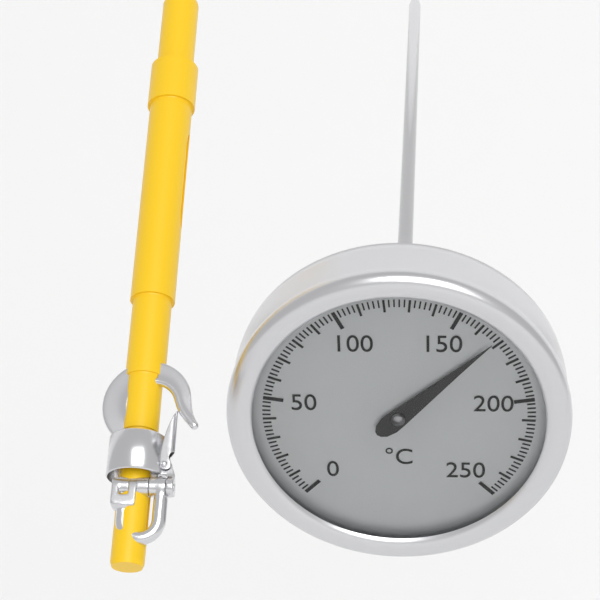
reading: 168 °C
